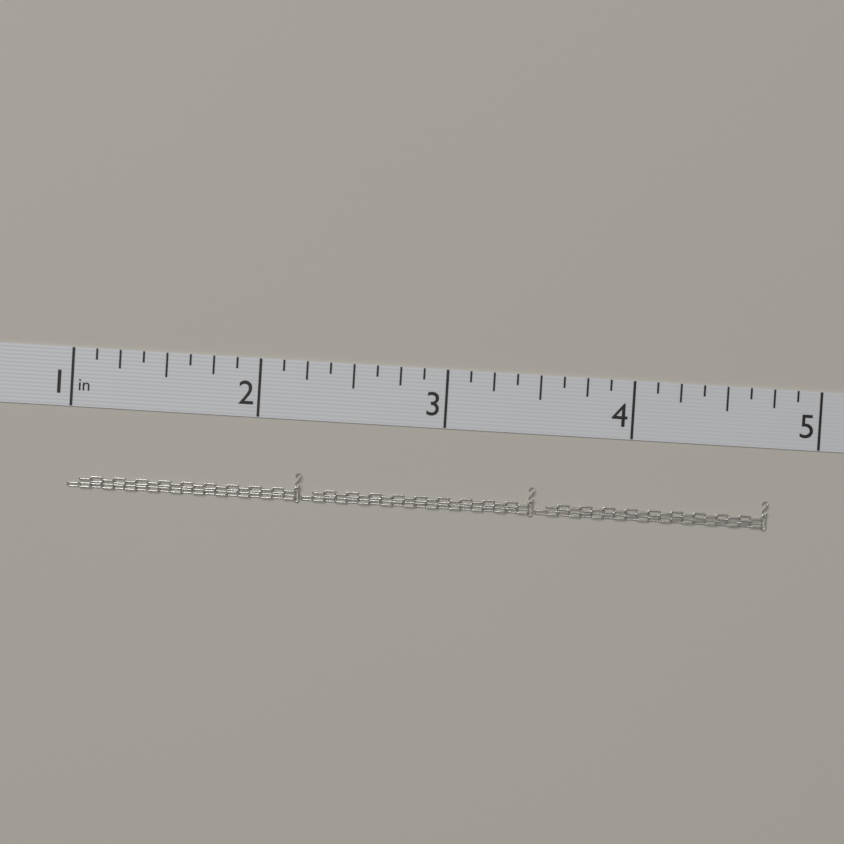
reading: 4.750 in
